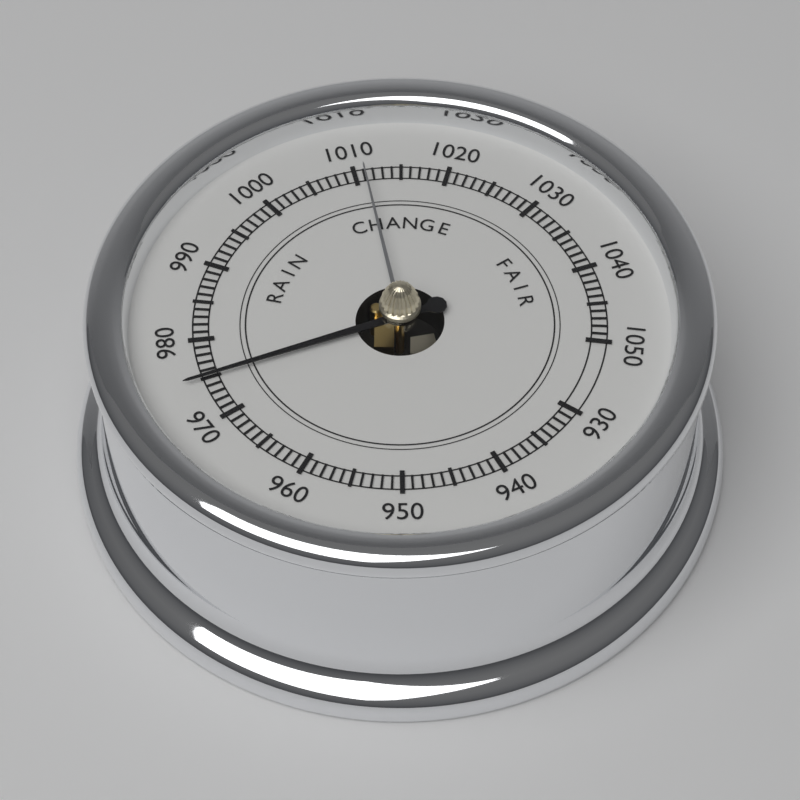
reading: 975 (no unit)
